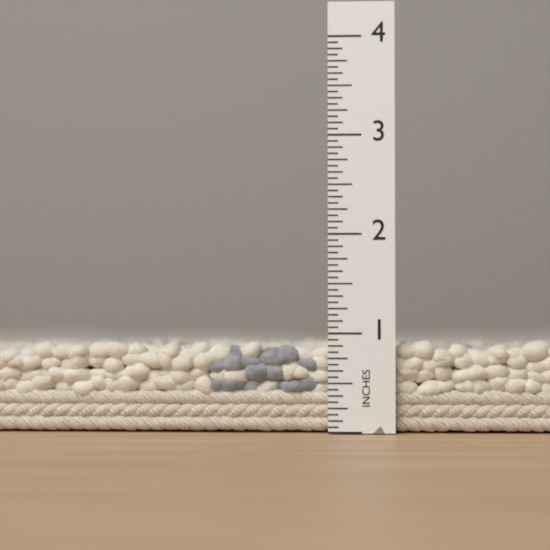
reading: 0.9375 in
